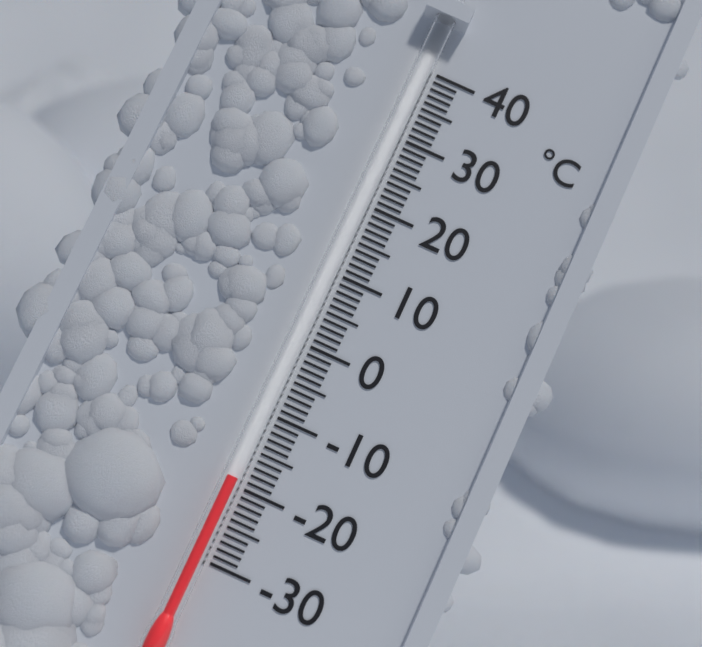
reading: -19 °C
